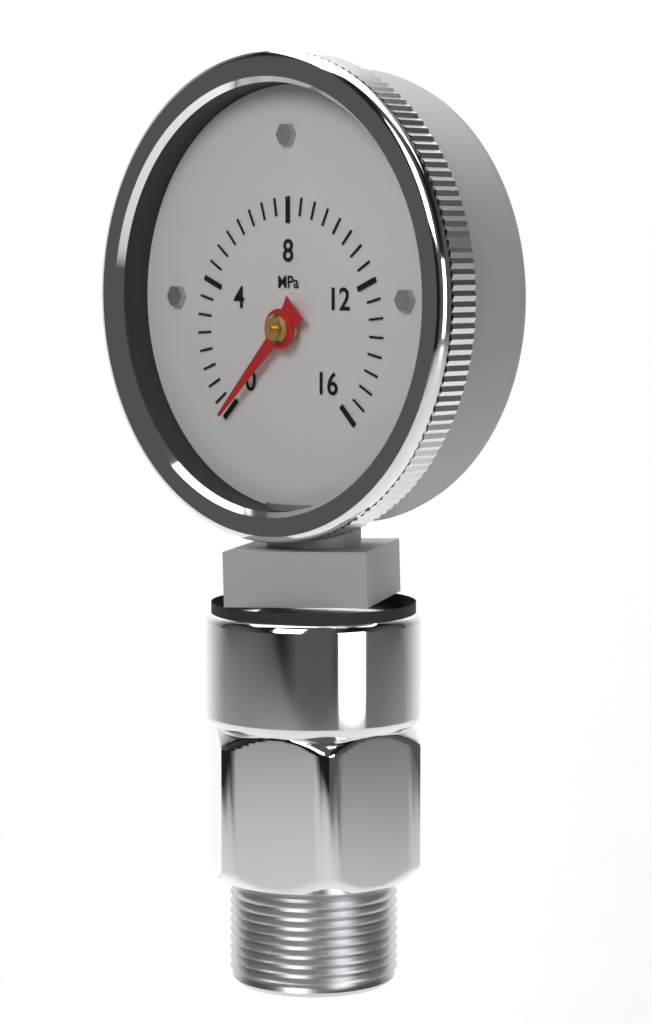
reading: 0.0 MPa
